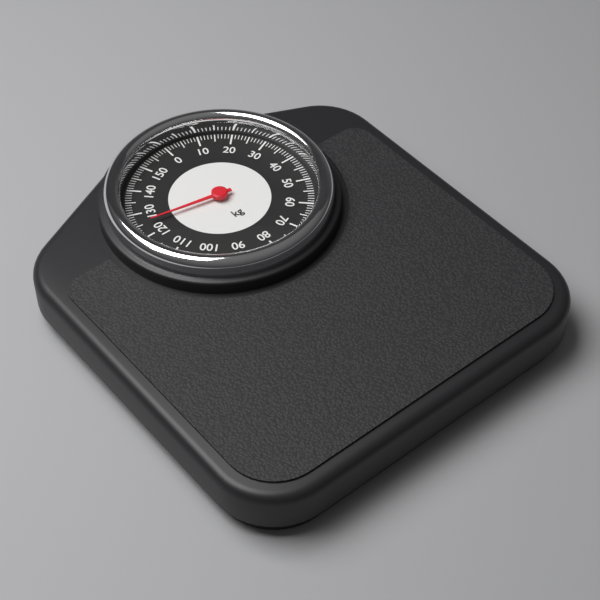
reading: 125 kg
